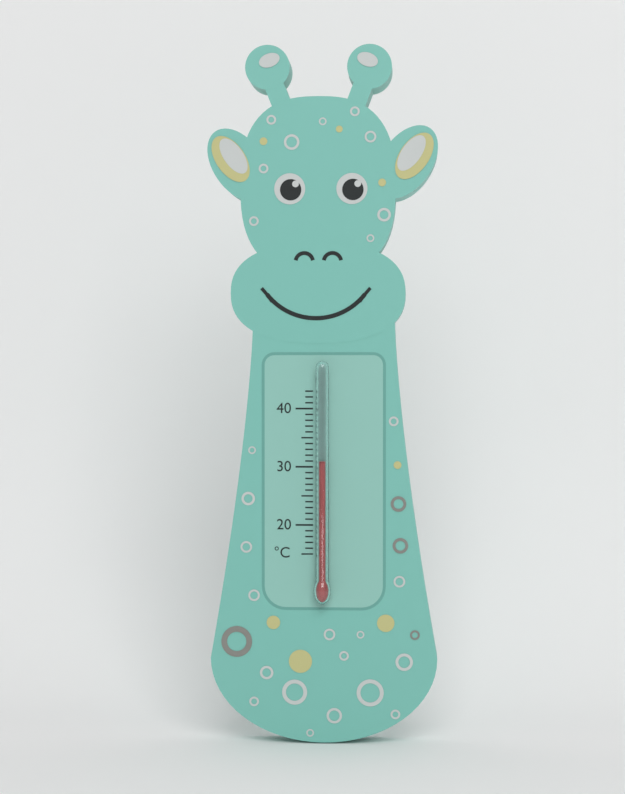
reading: 31 °C
